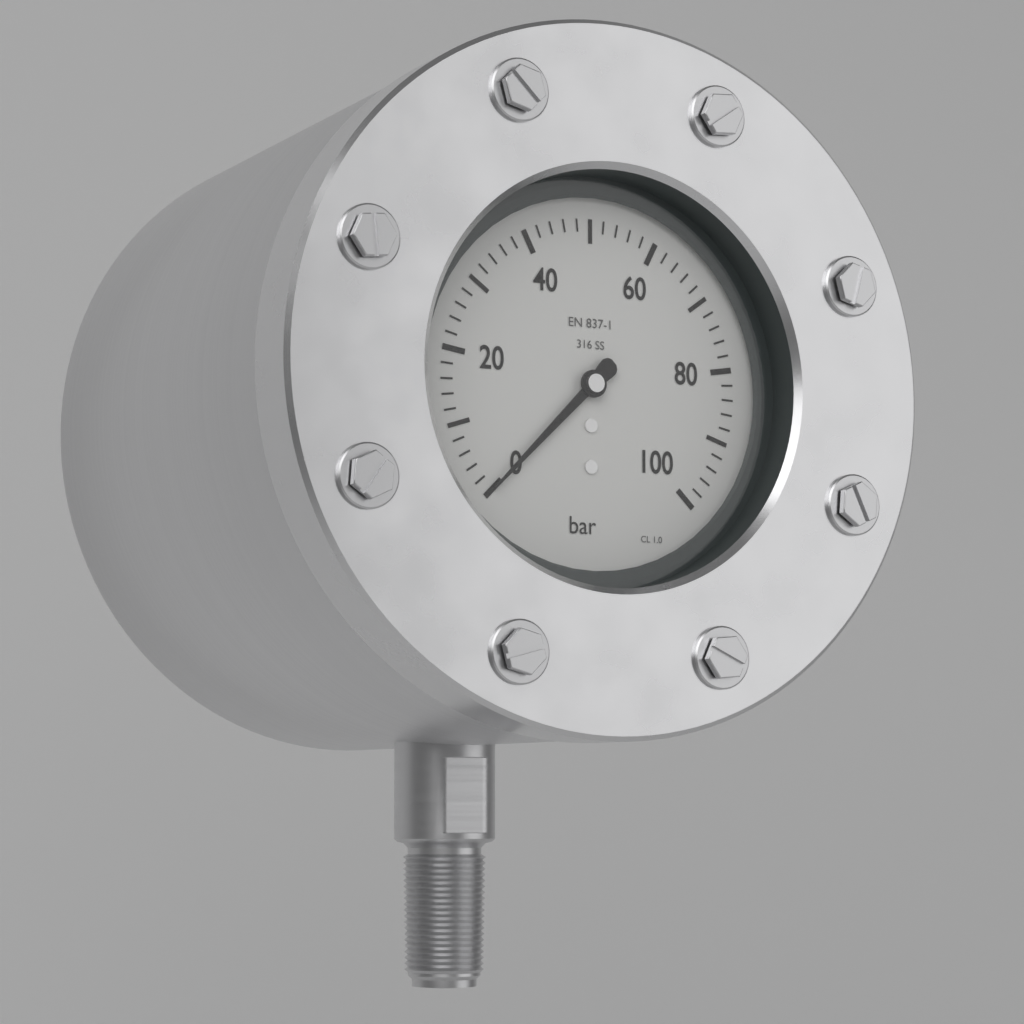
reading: 0 bar
